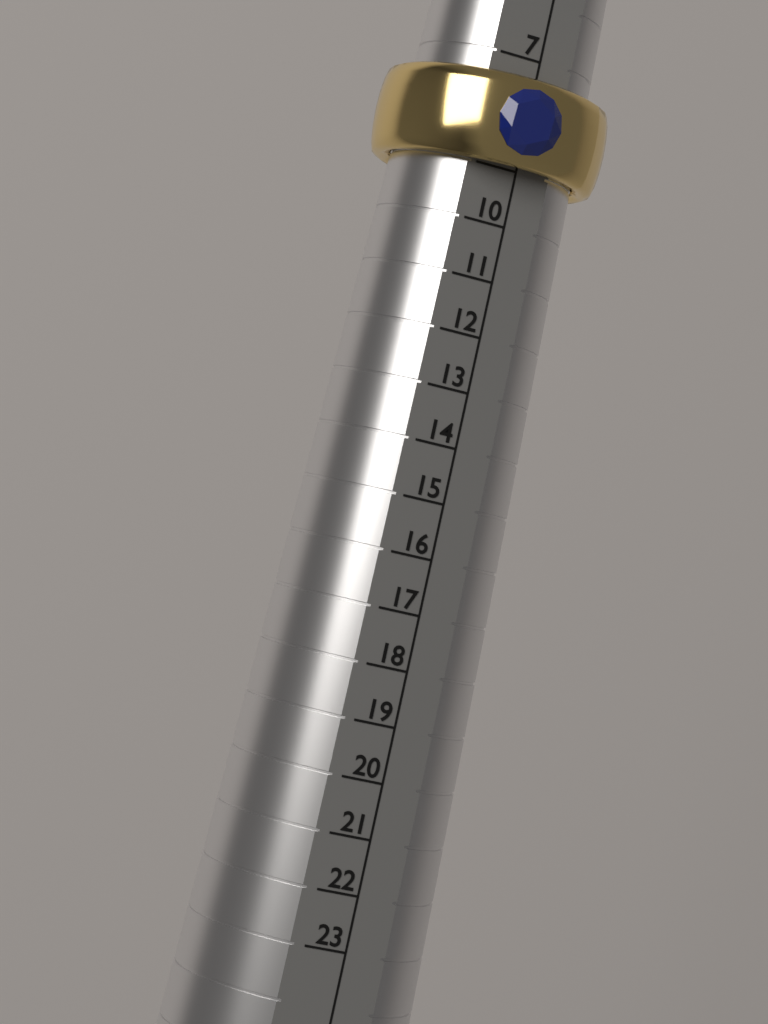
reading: 9 (no unit)
